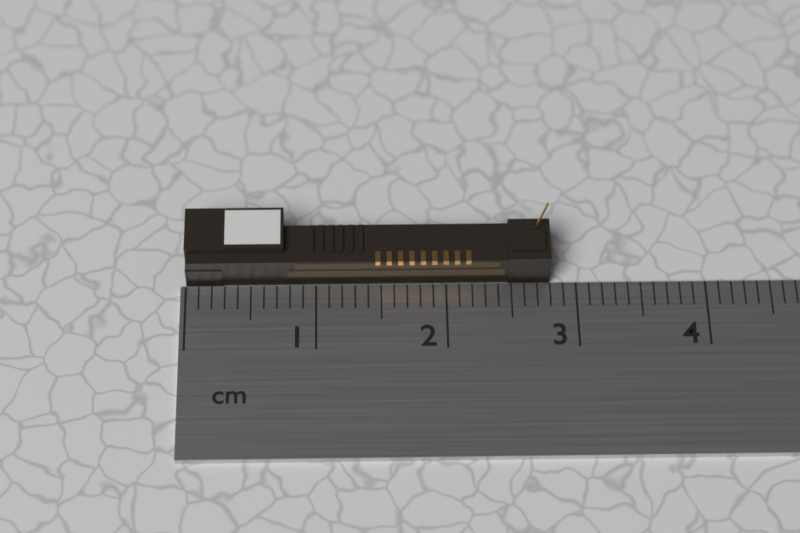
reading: 2.8 cm
